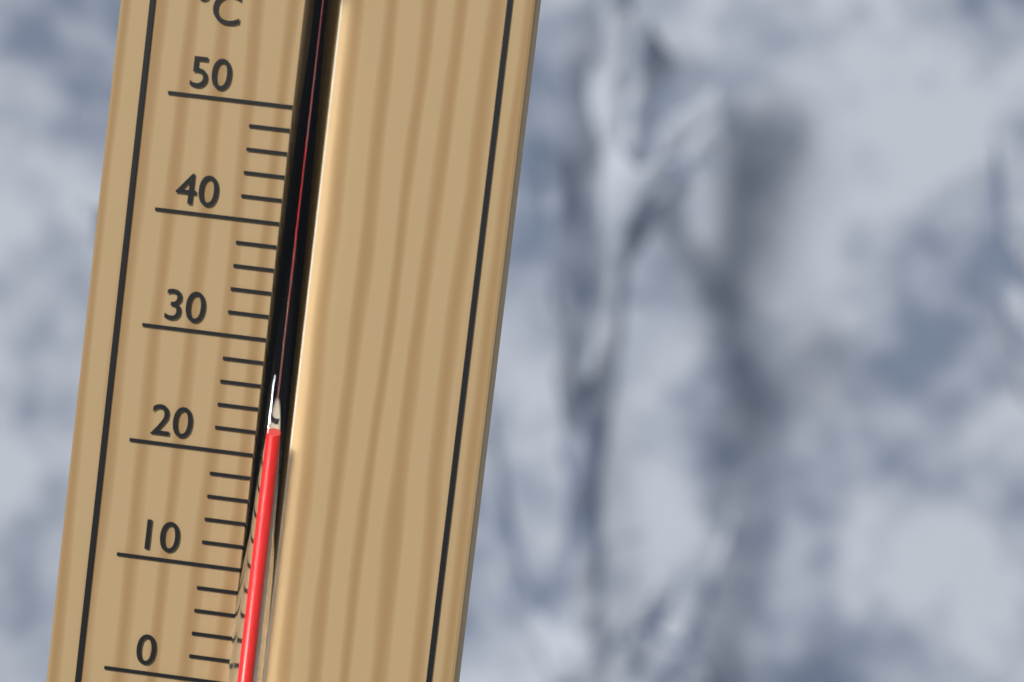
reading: 22 °C
